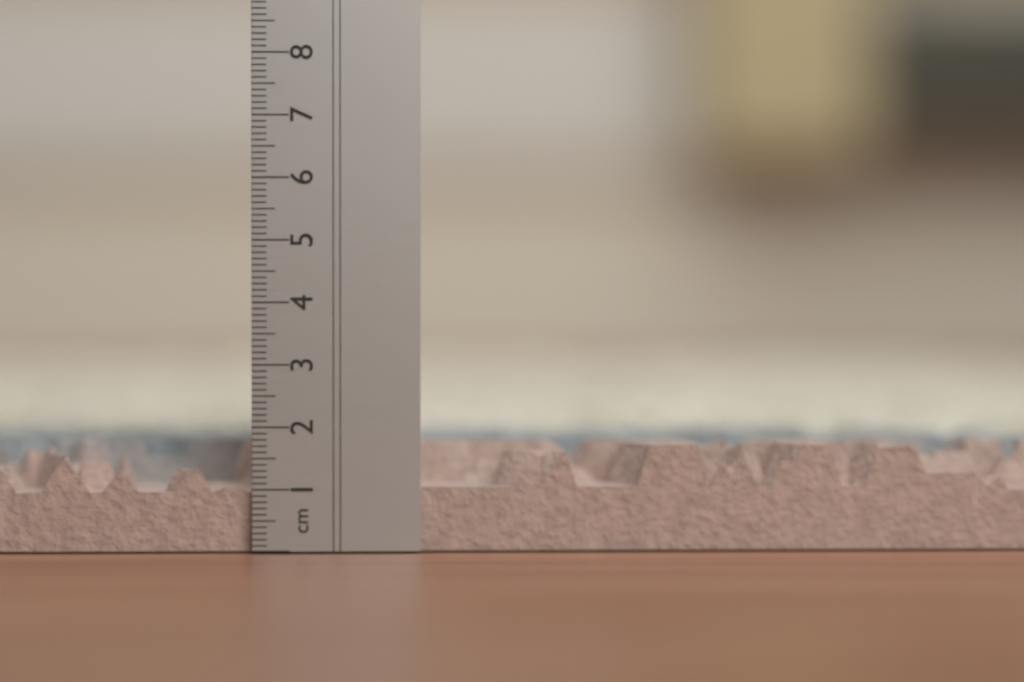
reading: 1.7 cm
